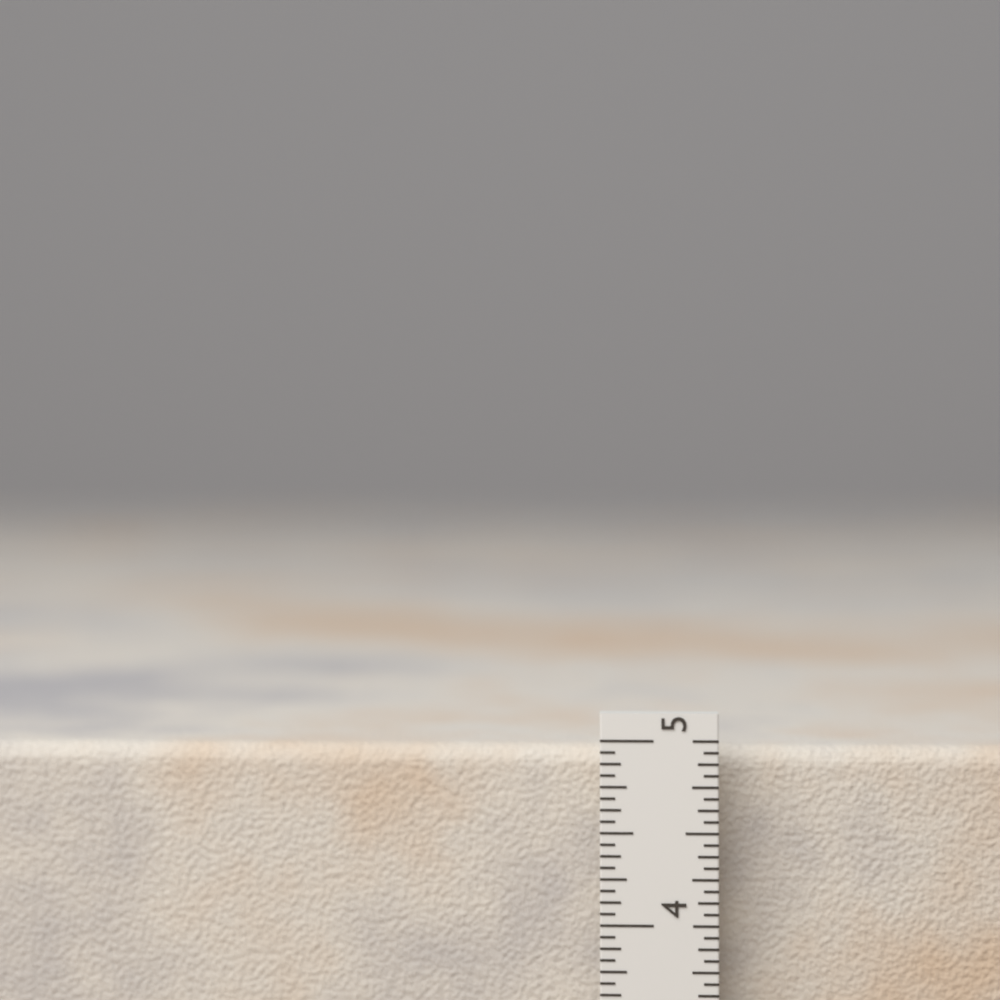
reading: 4.9375 in
